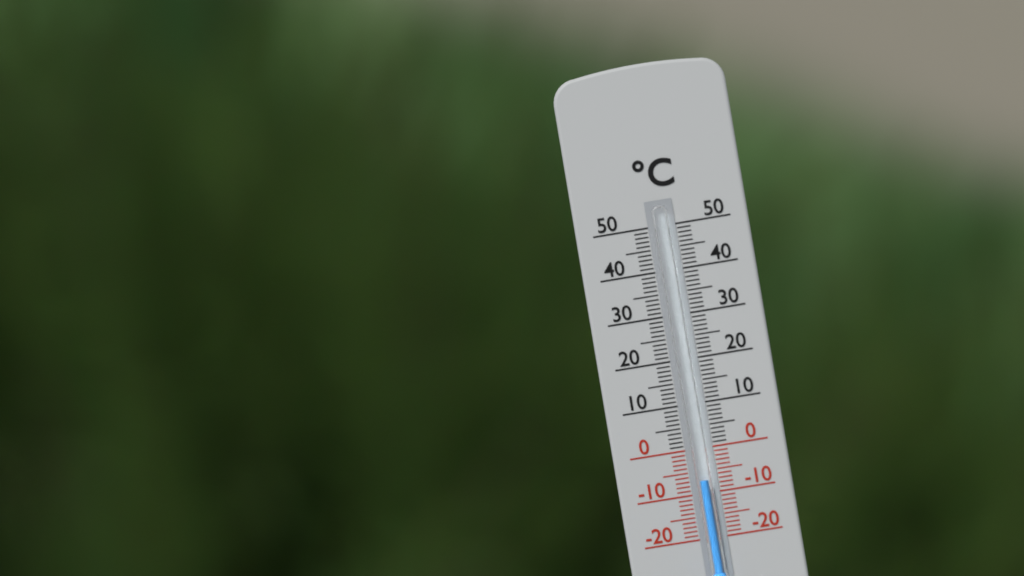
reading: -7 °C
